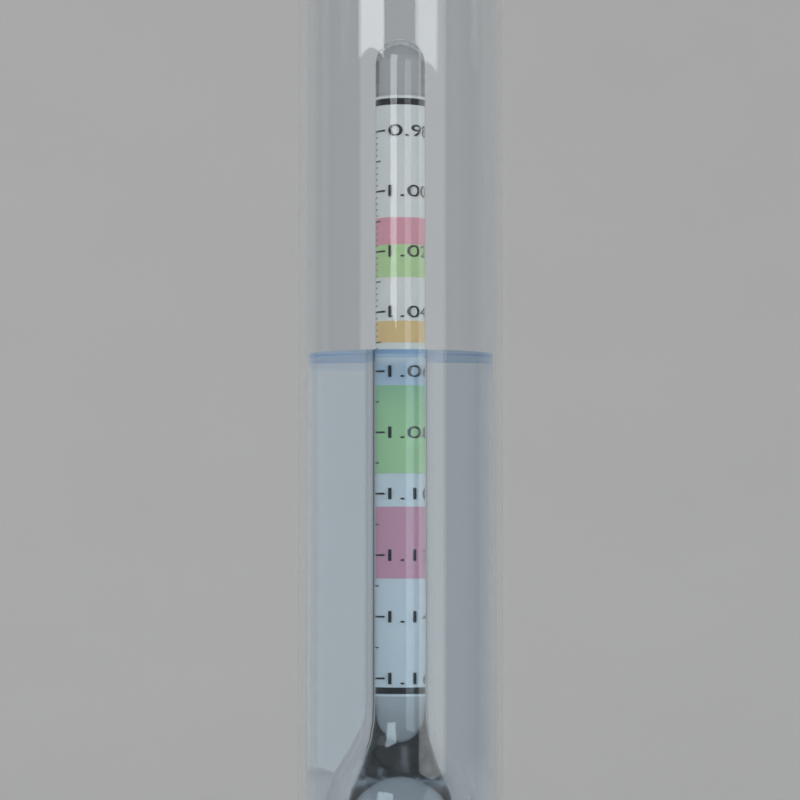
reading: 1.054 (no unit)
